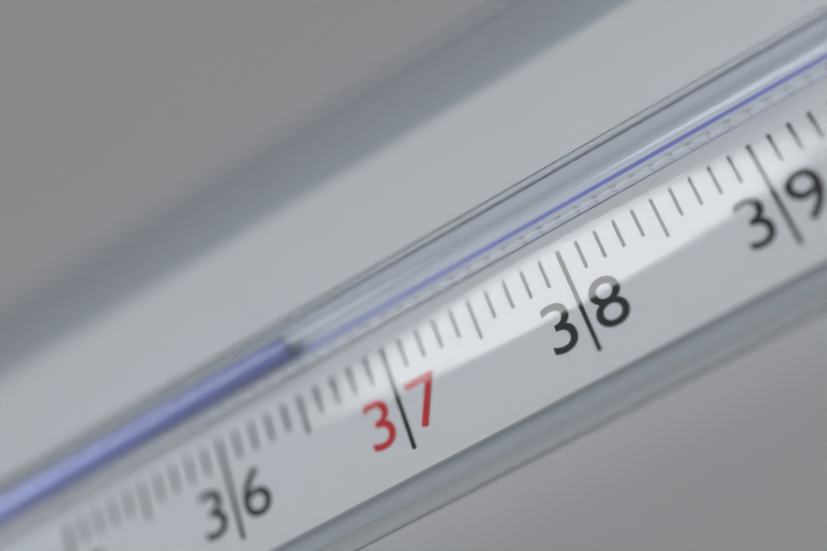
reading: 36.6 °C
